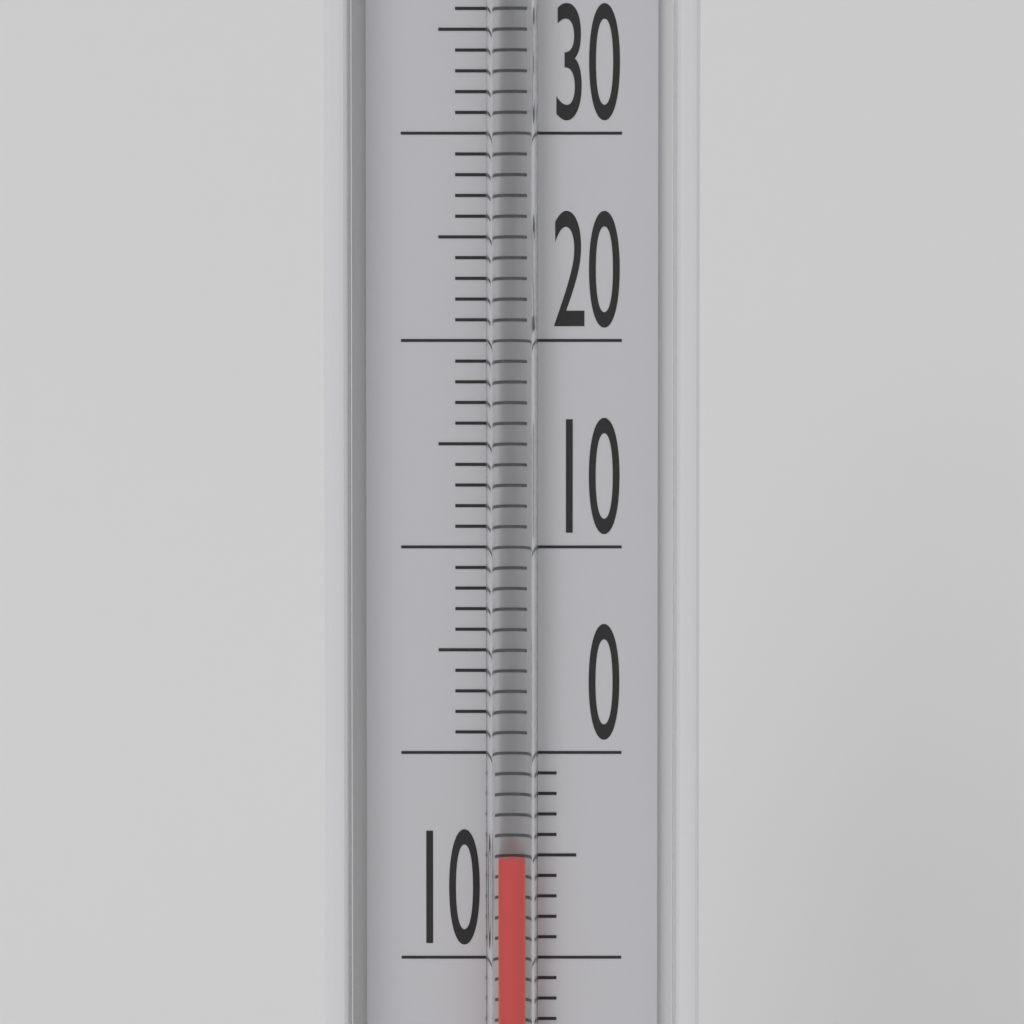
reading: -5 °C
